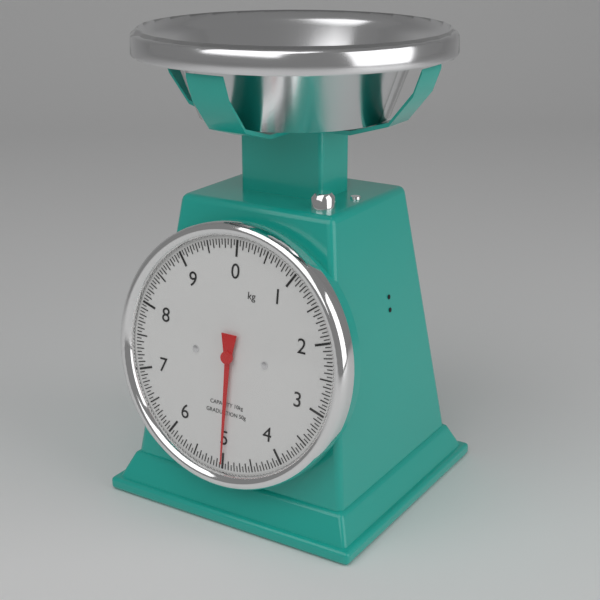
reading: 5.00 kg
